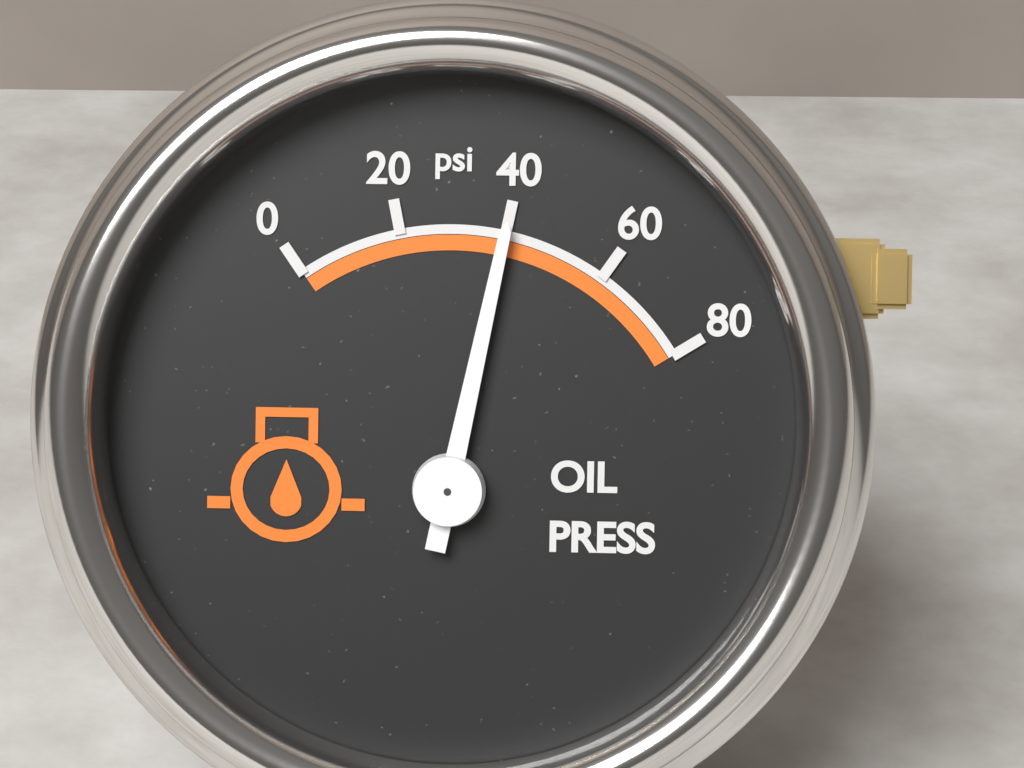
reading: 40 psi
